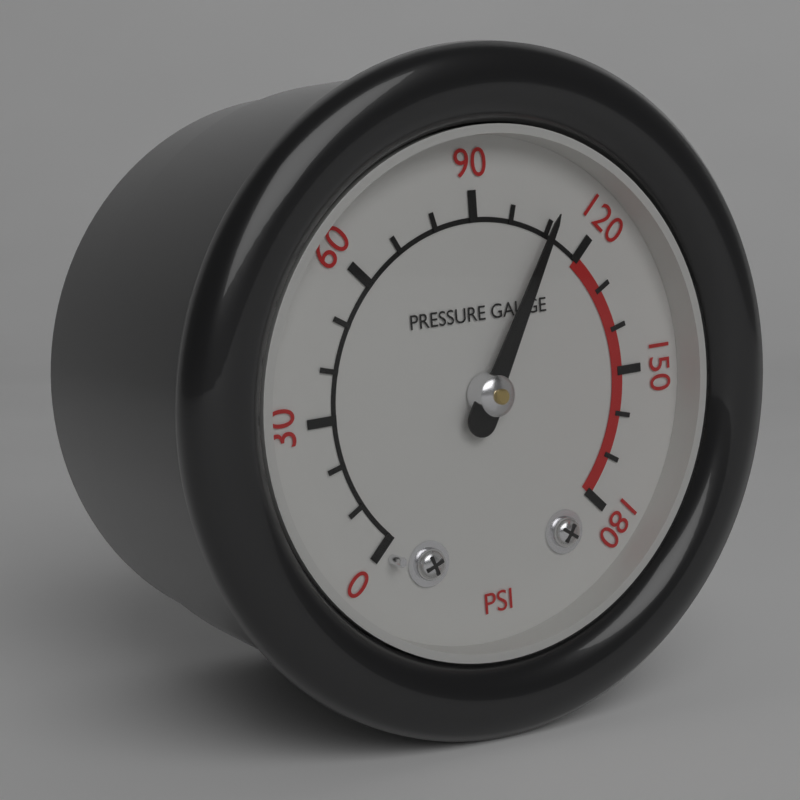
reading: 110 psi
